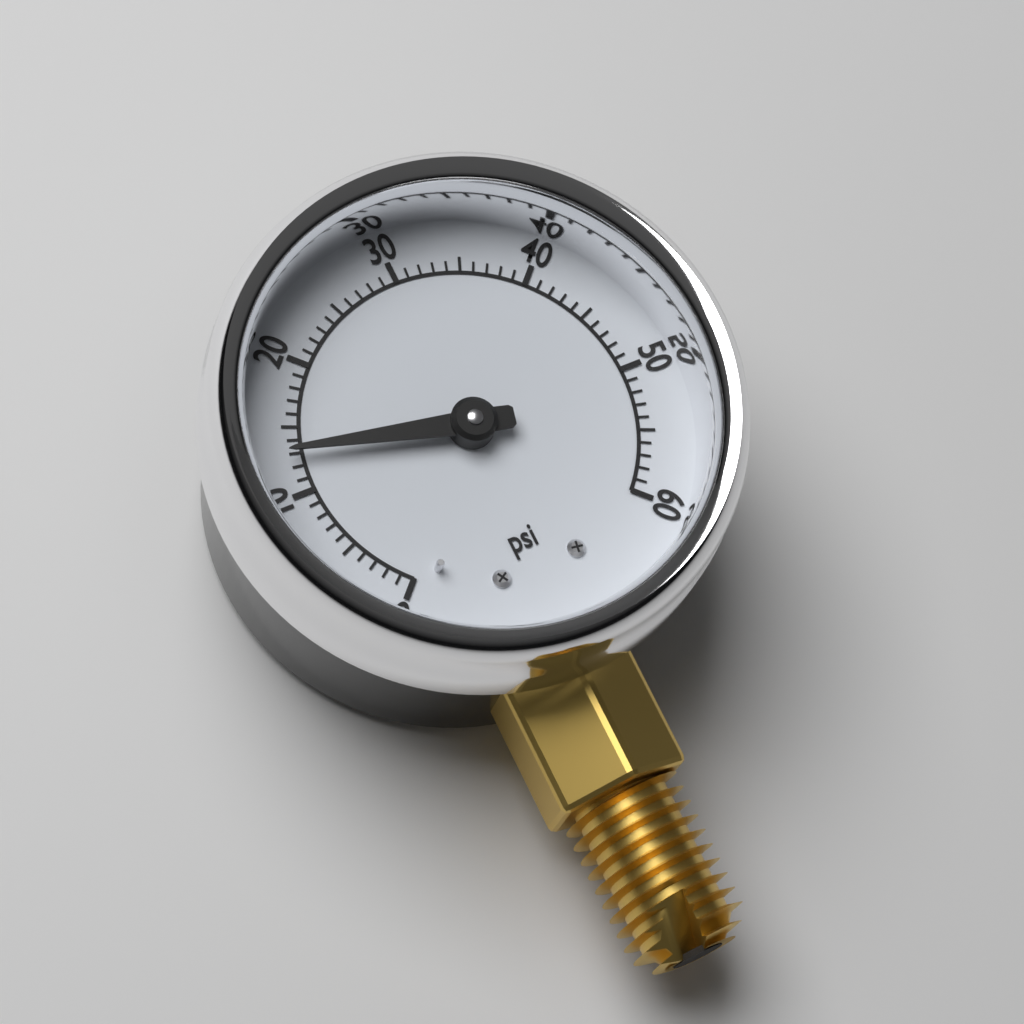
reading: 13 psi
